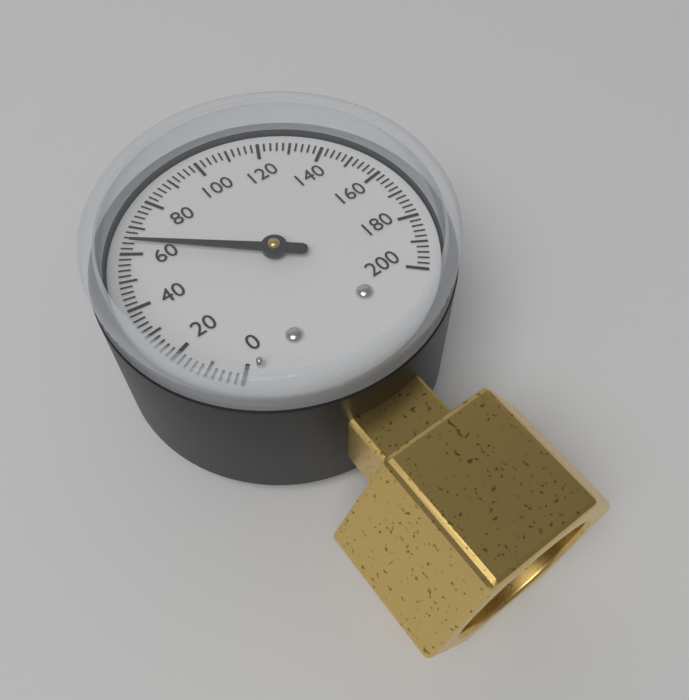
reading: 64 (no unit)
